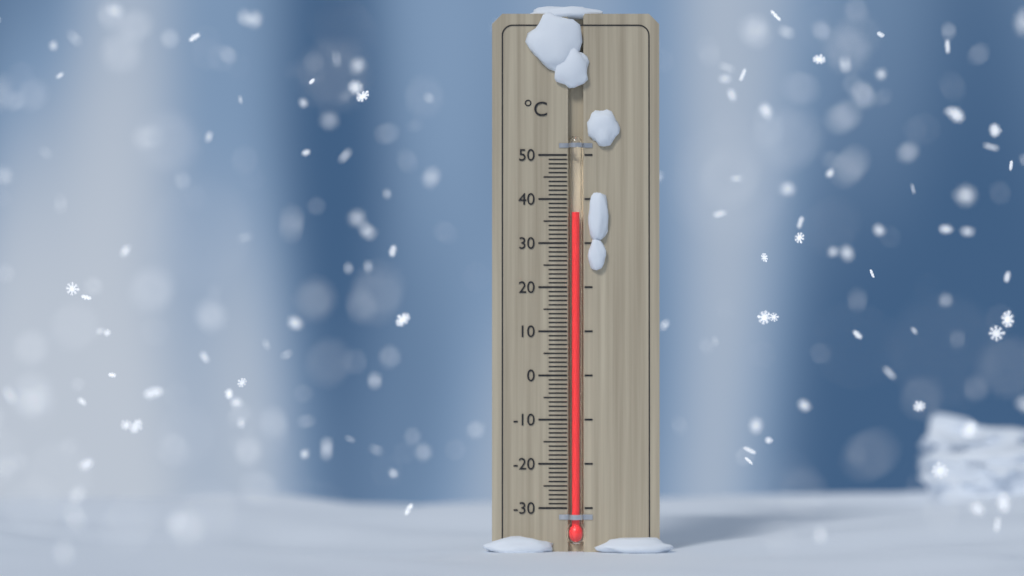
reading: 37 °C
